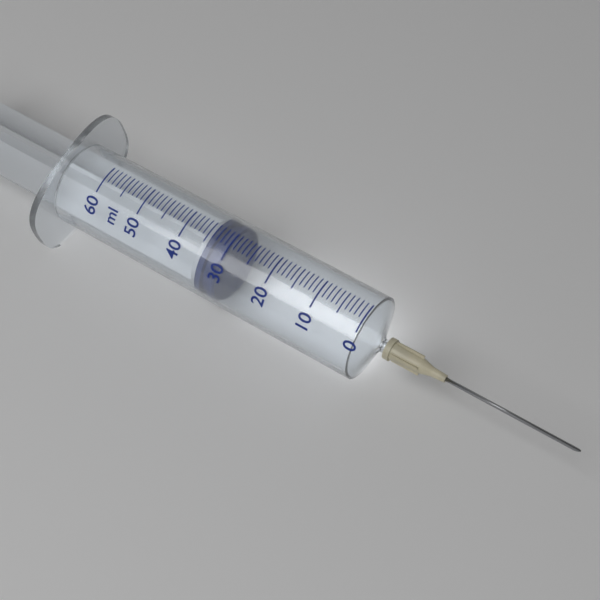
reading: 30 ml
